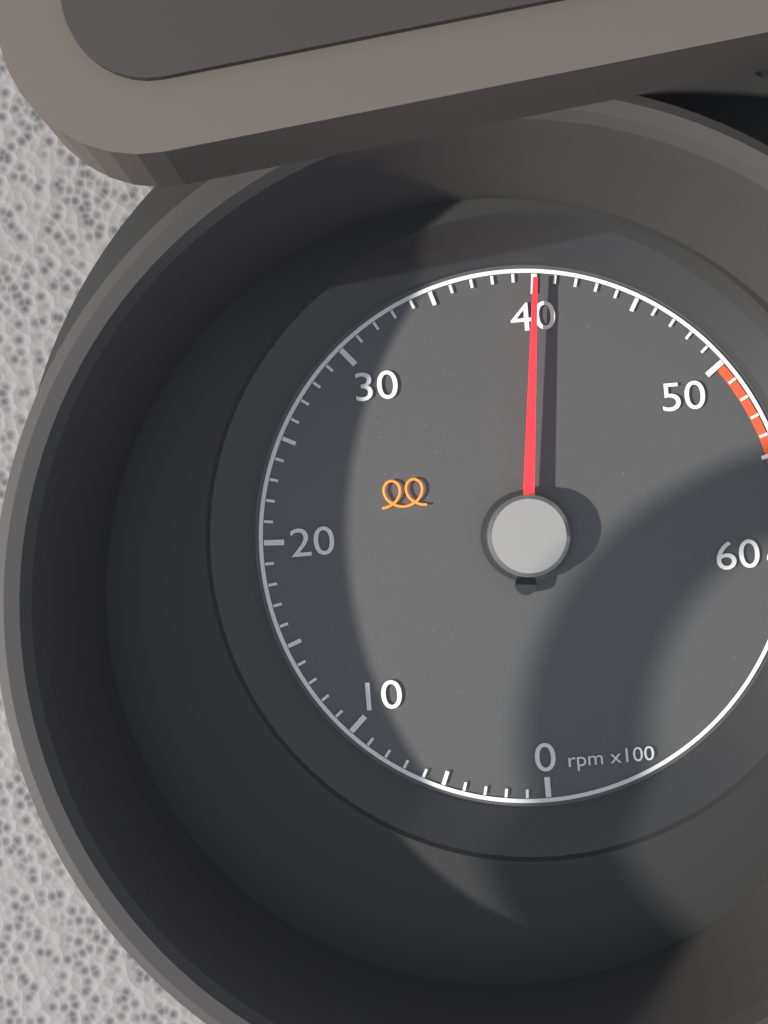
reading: 4000 rpm
